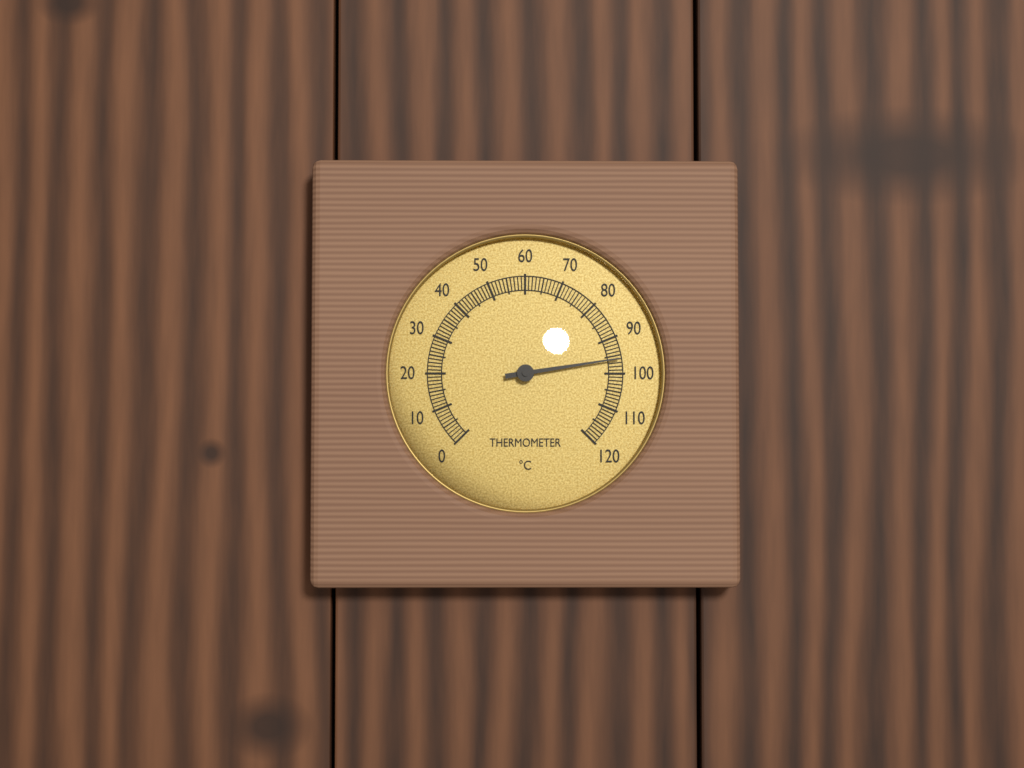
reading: 96 °C
